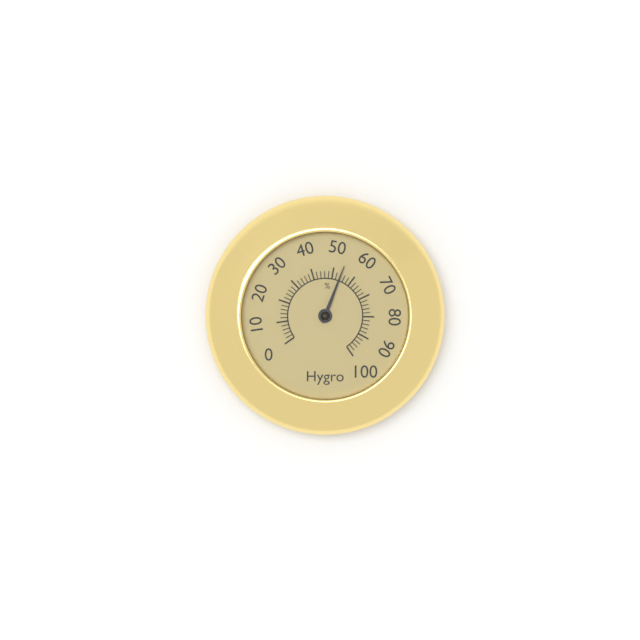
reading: 54 %
